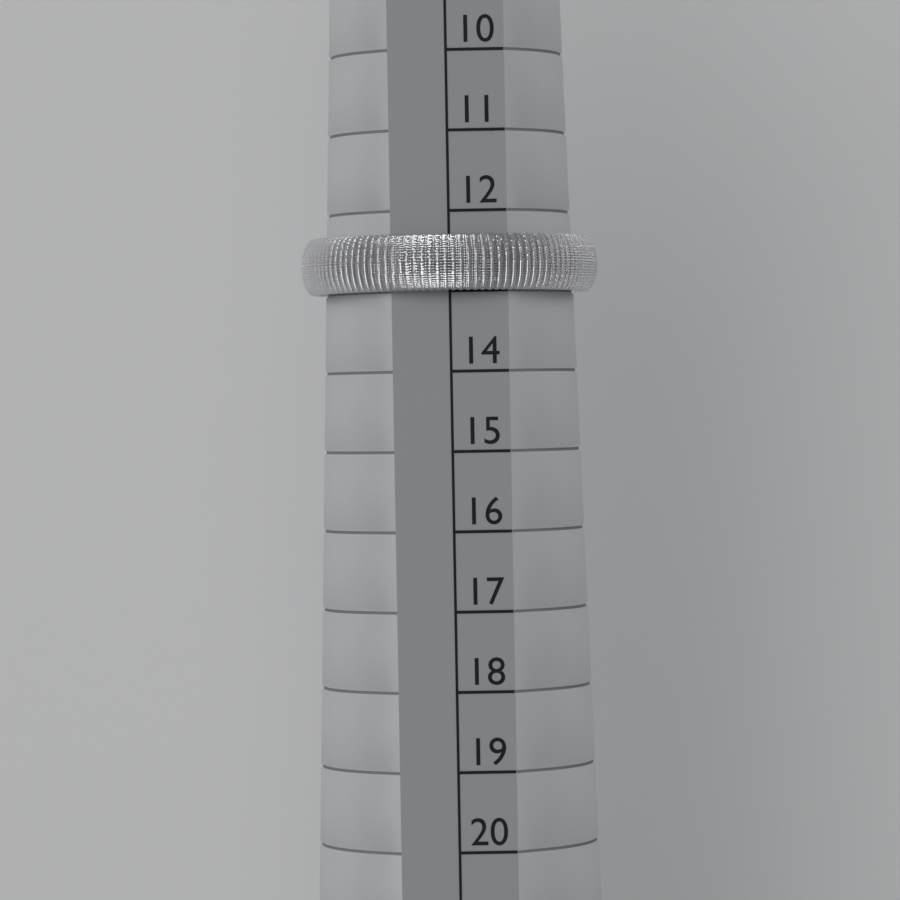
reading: 13 (no unit)
